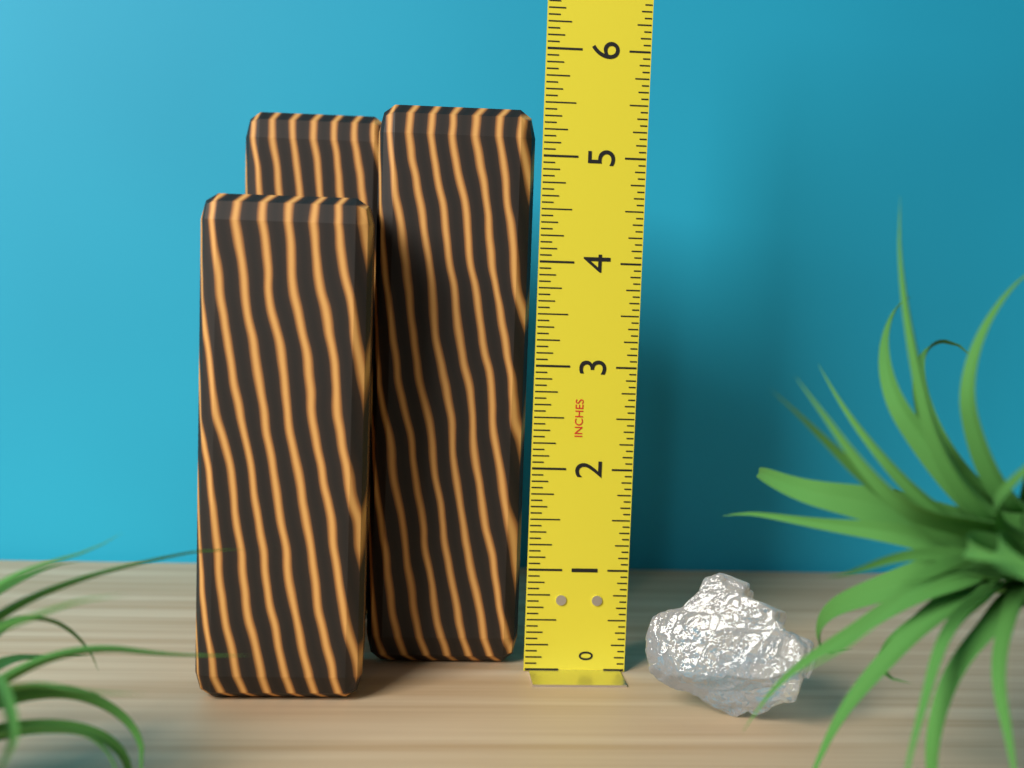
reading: 5.4375 in
